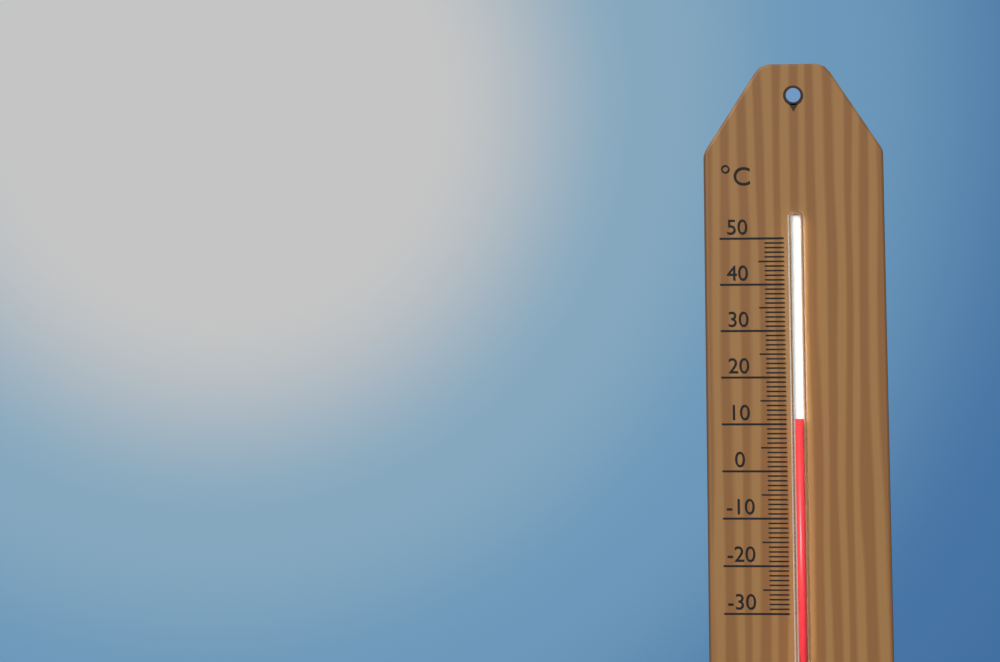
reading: 11 °C
